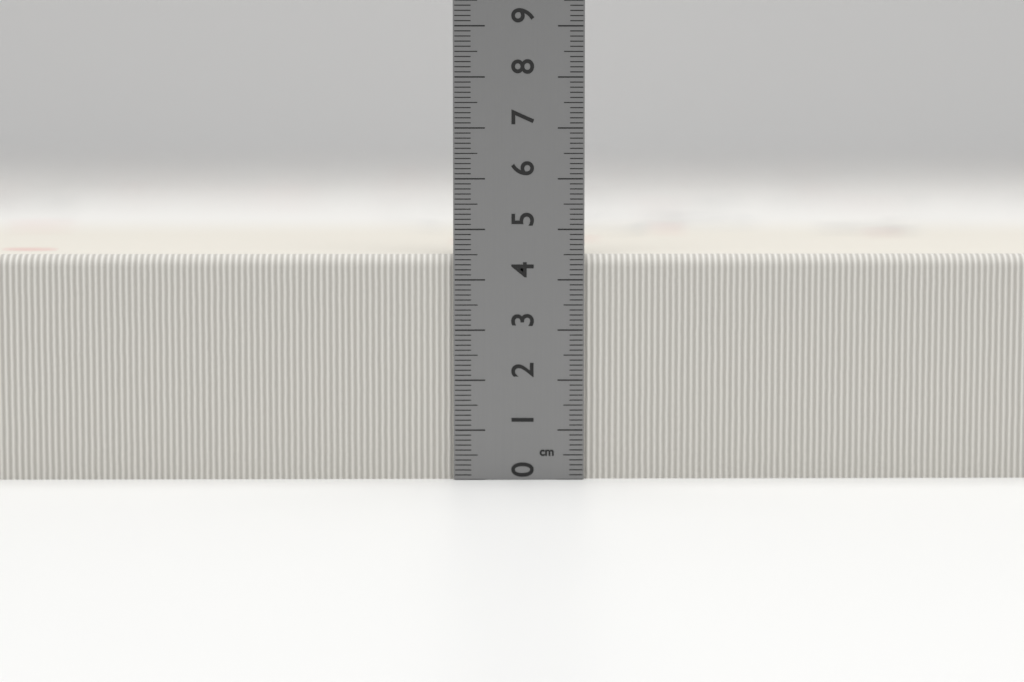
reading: 4.5 cm
